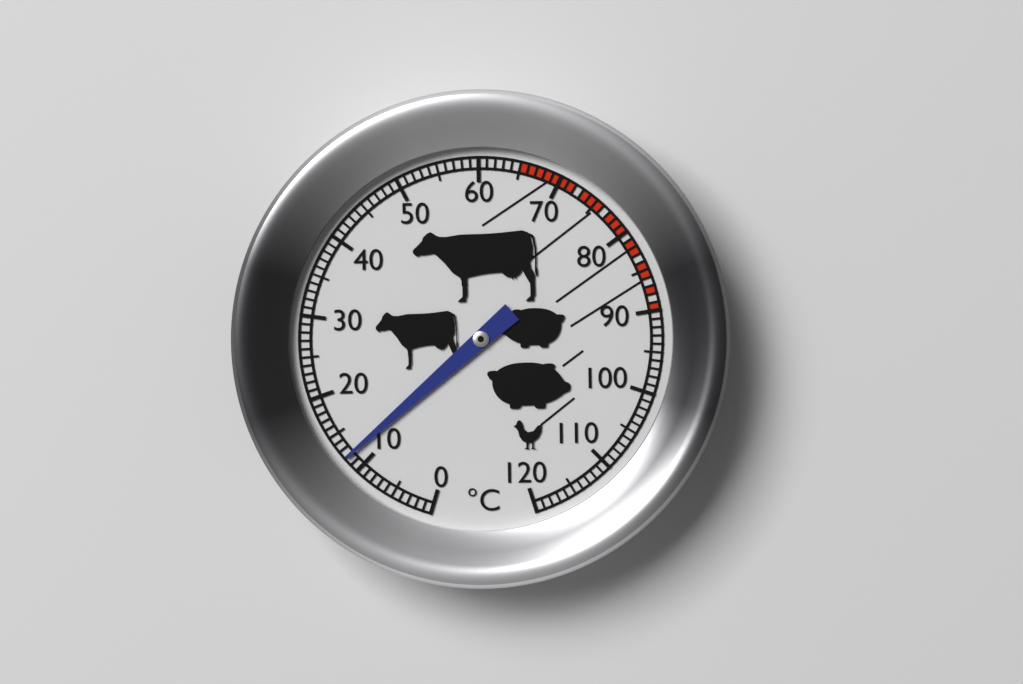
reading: 12 °C
